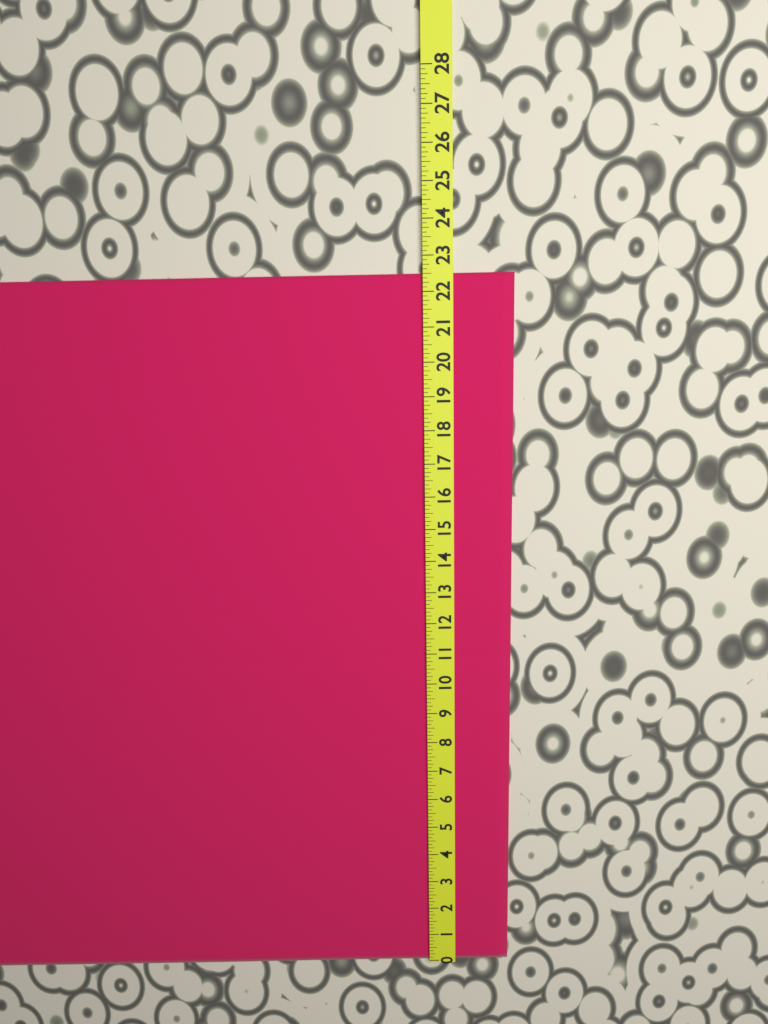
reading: 22.500 (no unit)
